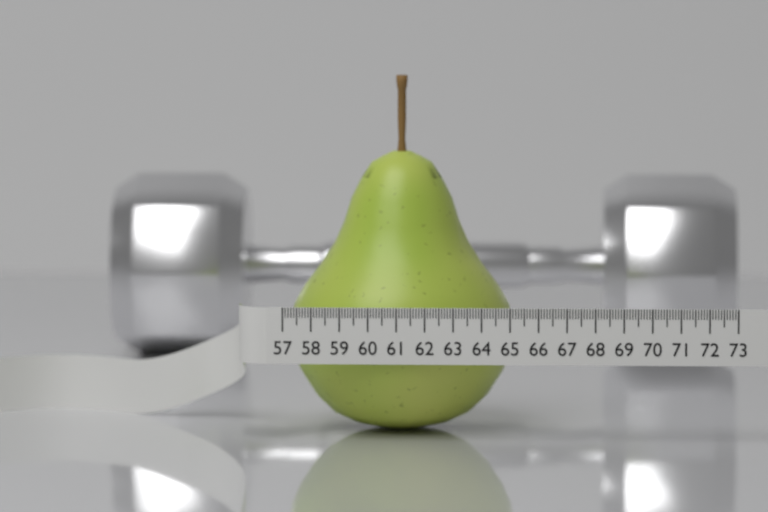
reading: 65.1 (no unit)
